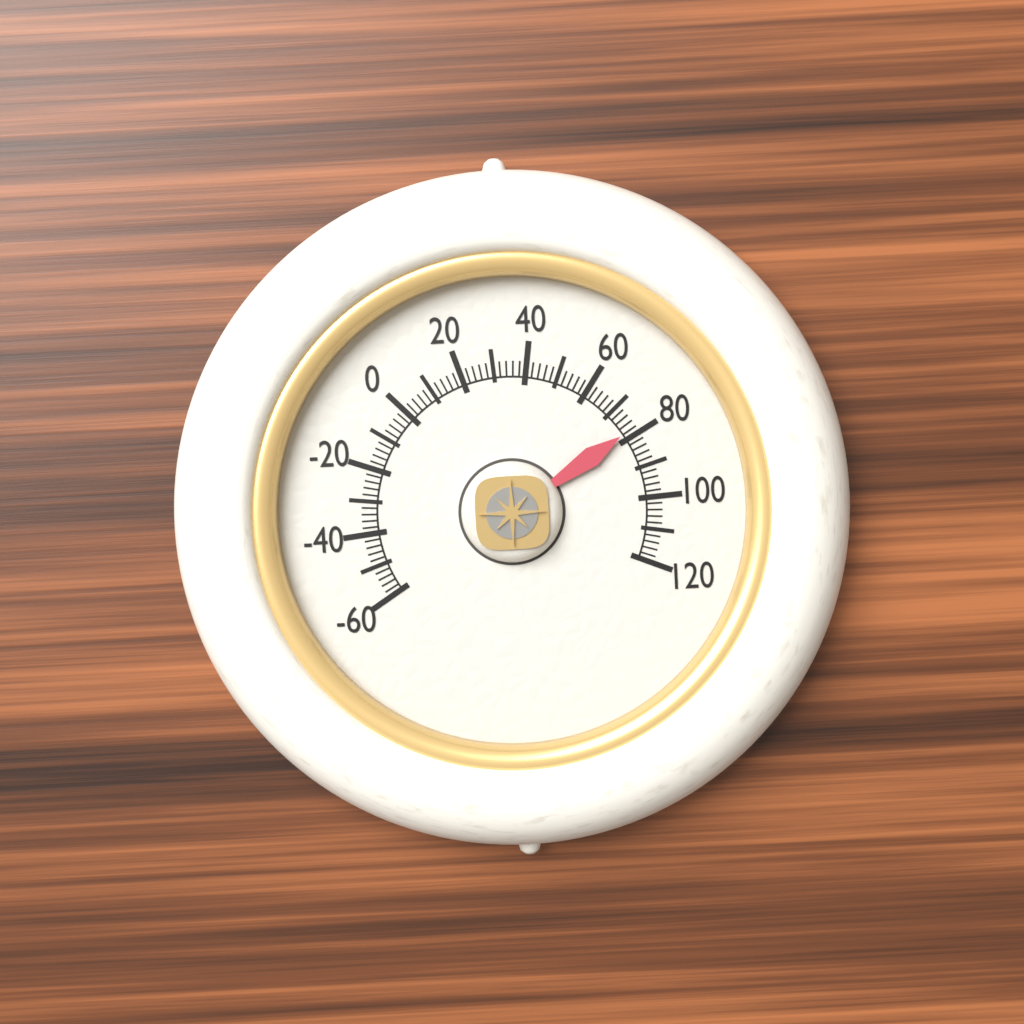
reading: 78 (no unit)
